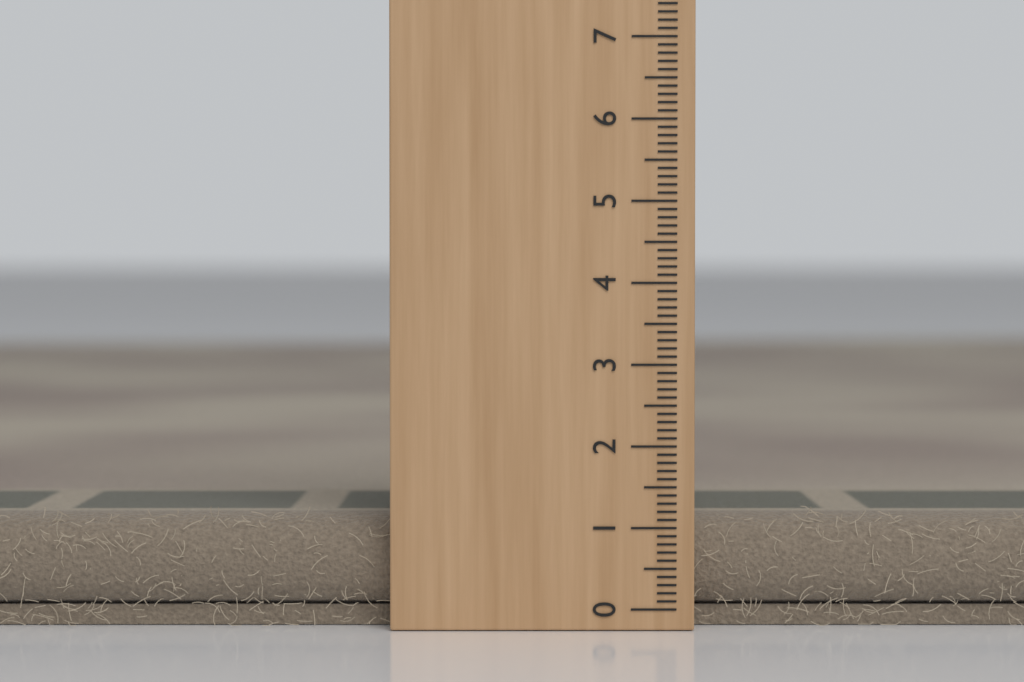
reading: 1.1 (no unit)
